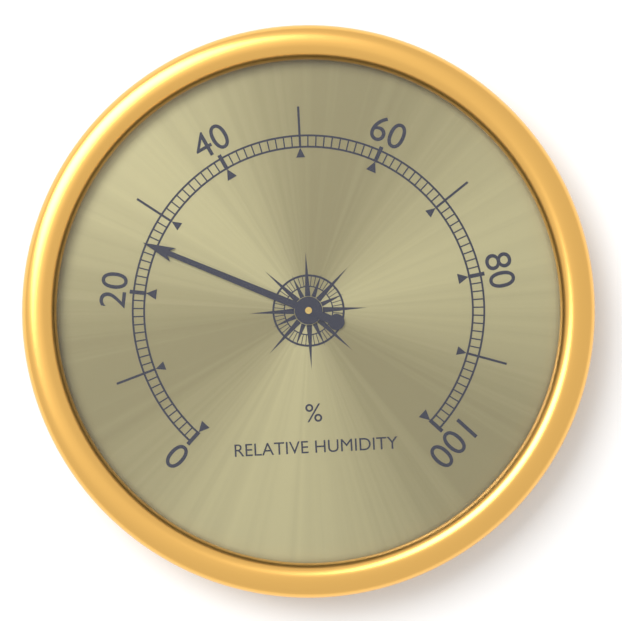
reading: 26 %
